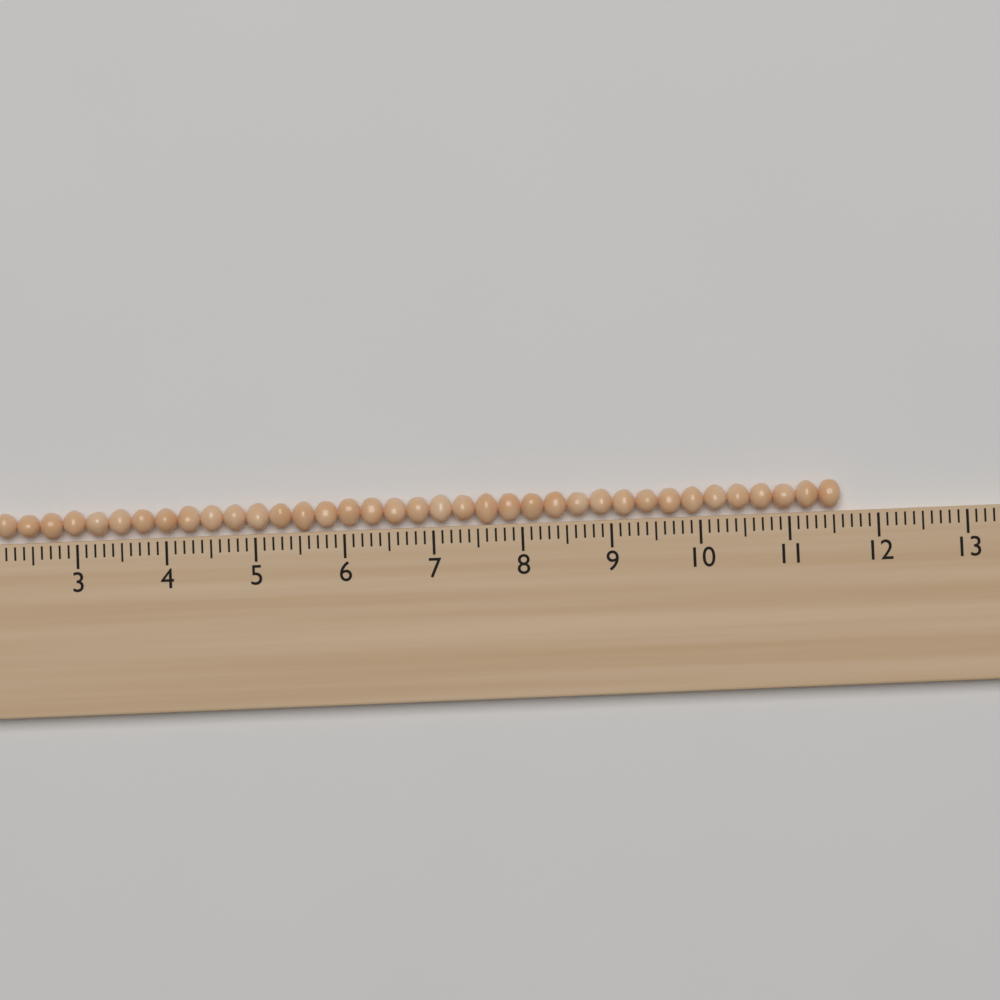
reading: 11.6 (no unit)
